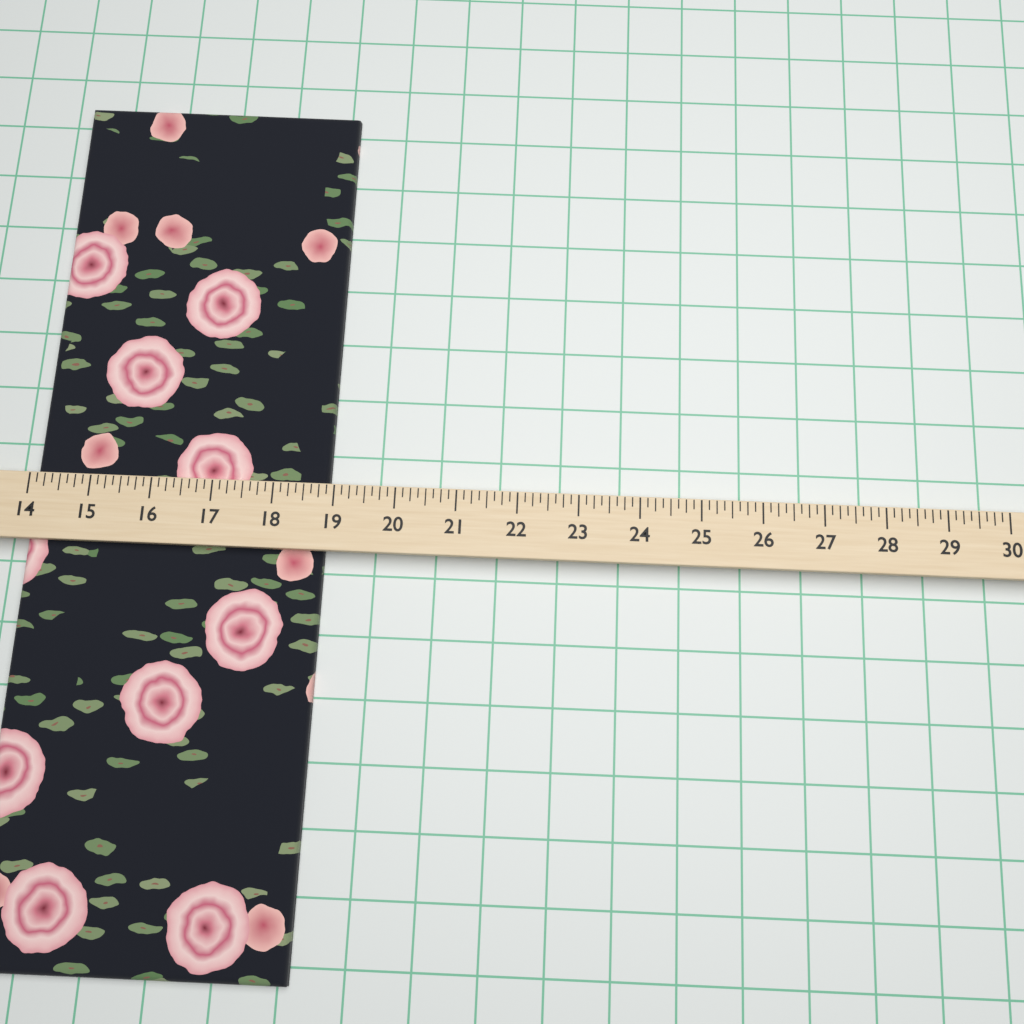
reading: 18.875 (no unit)
